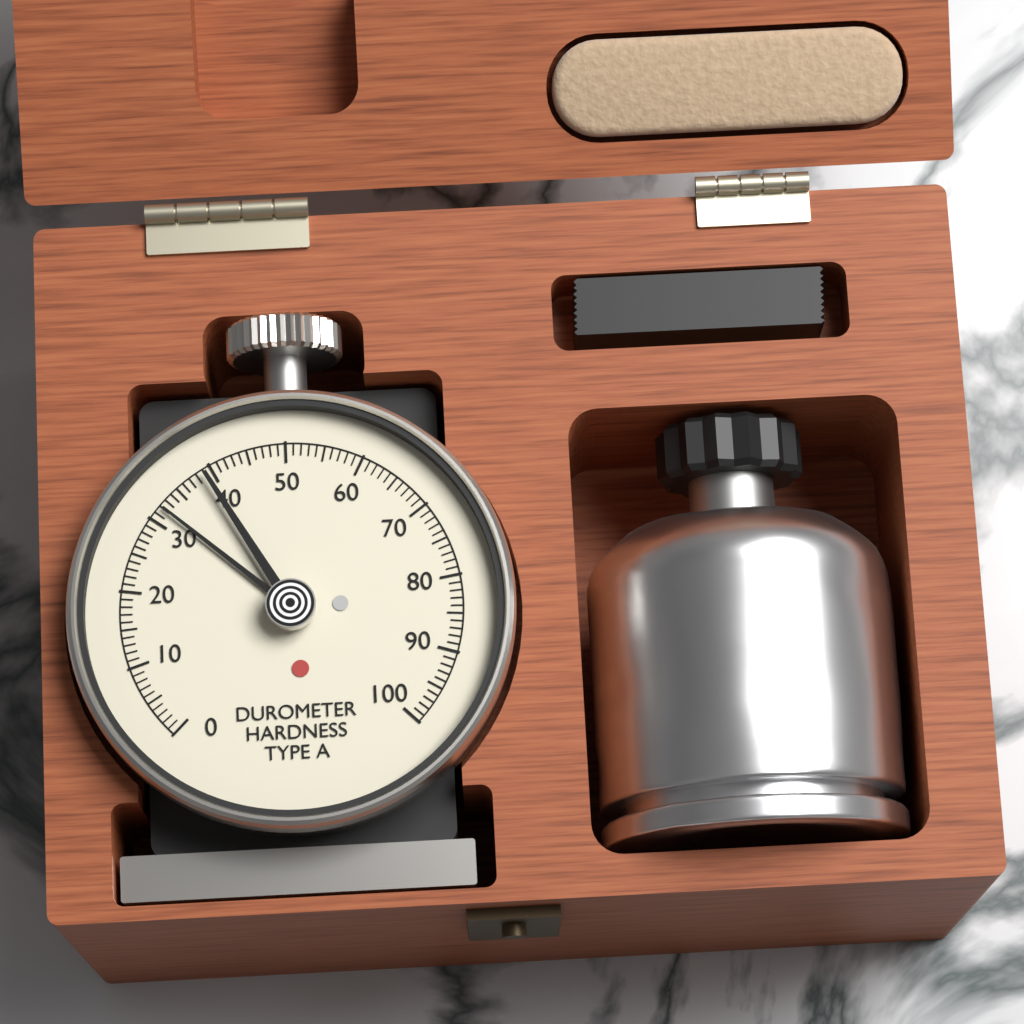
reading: 32 Shore A
